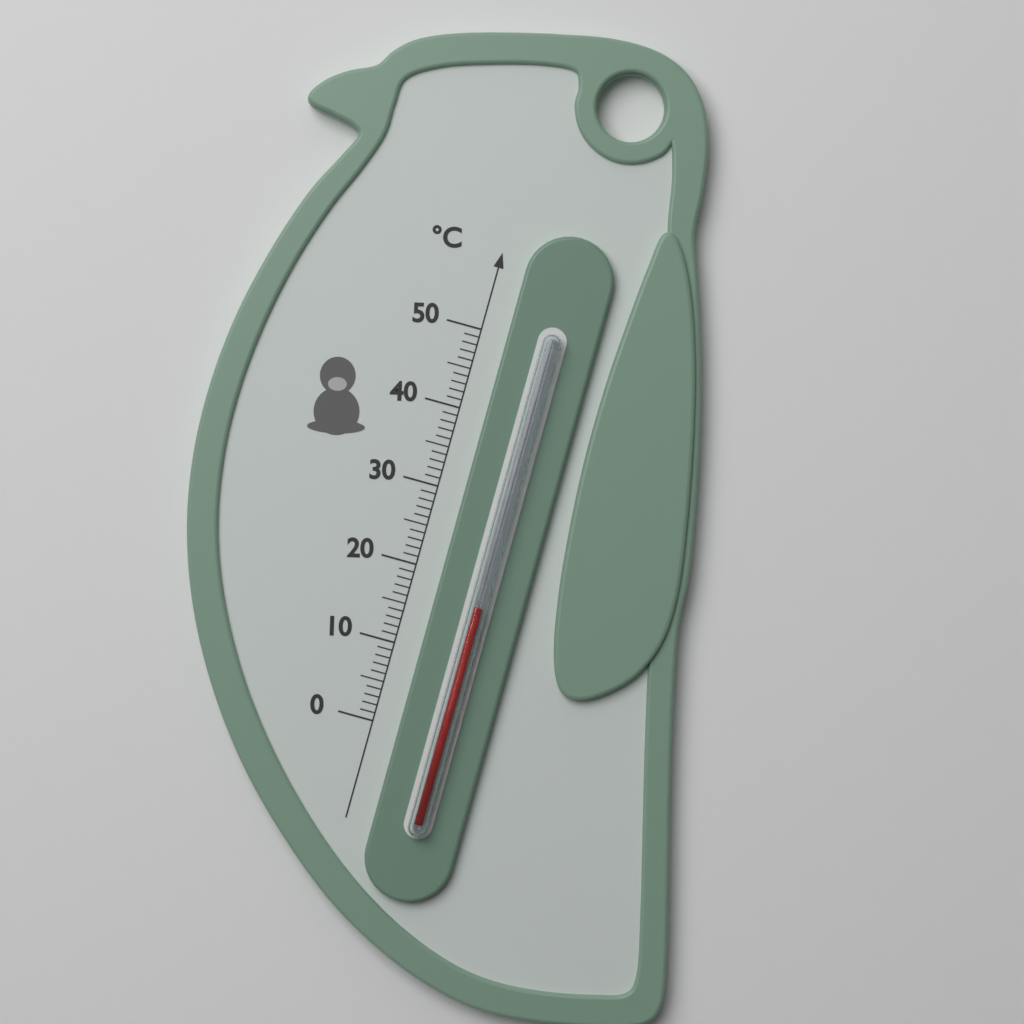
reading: 17 °C
